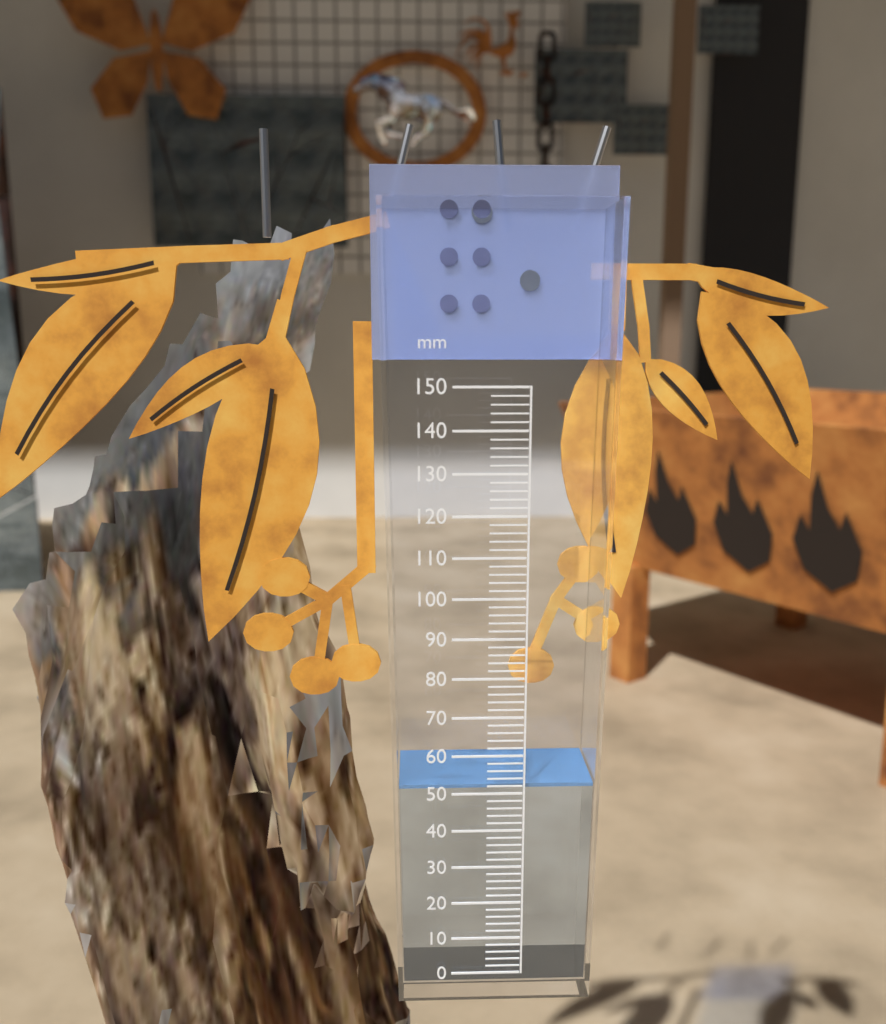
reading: 52 mm
